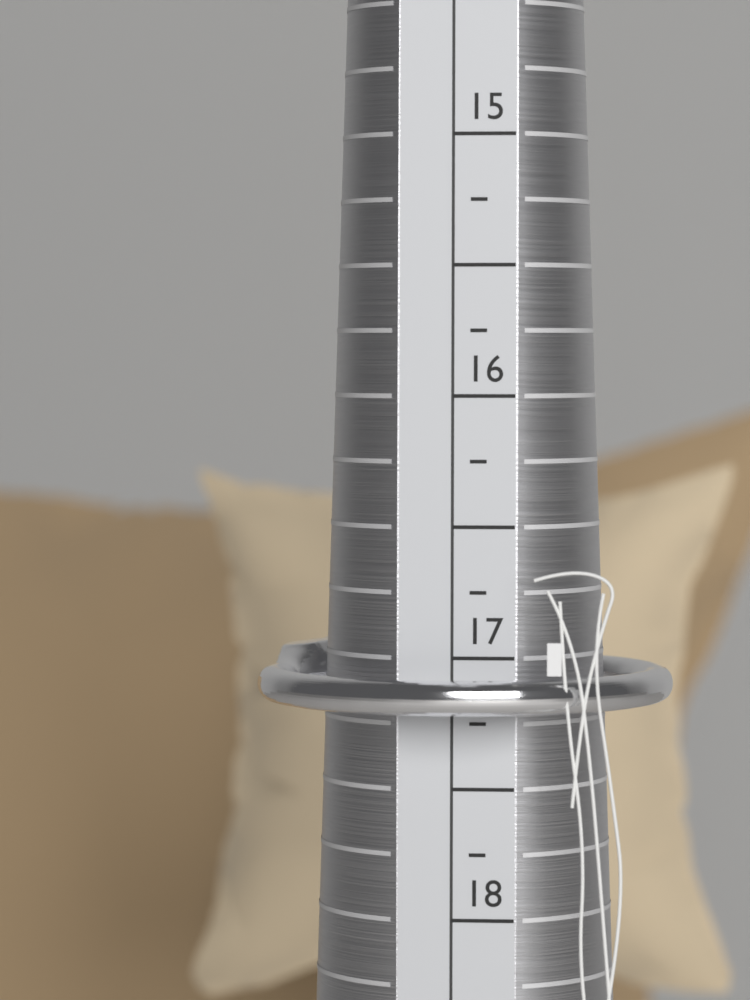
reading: 17.25 (no unit)
